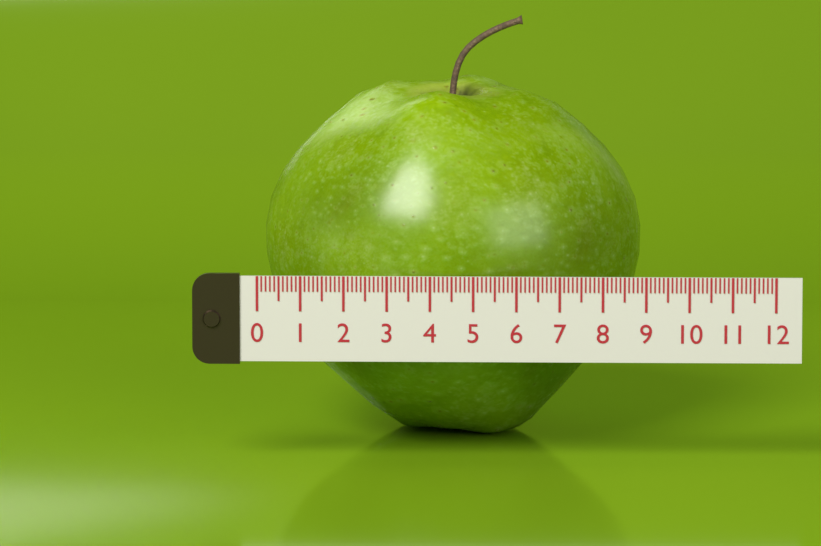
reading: 8.9 (no unit)
